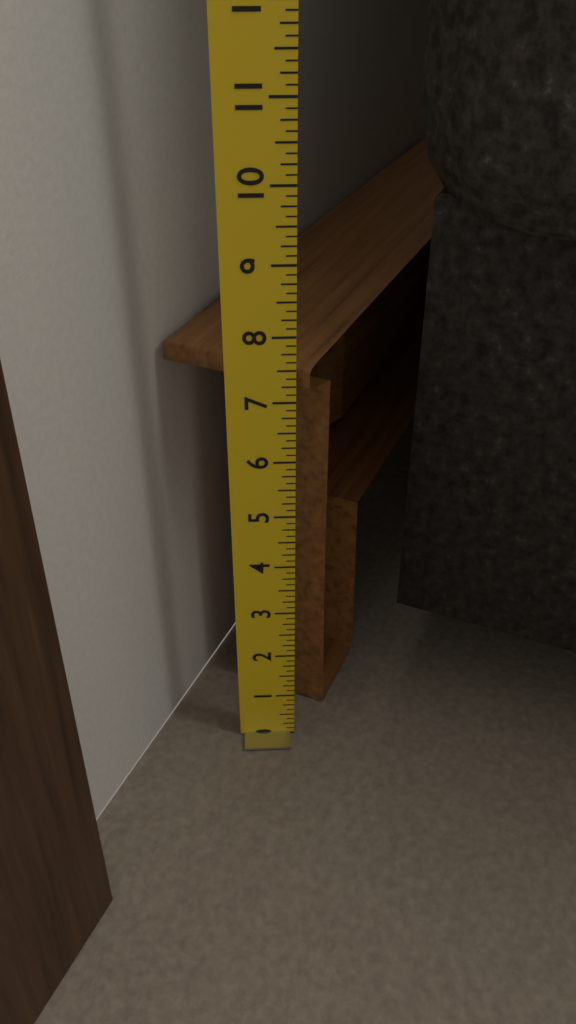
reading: 7.500 in
